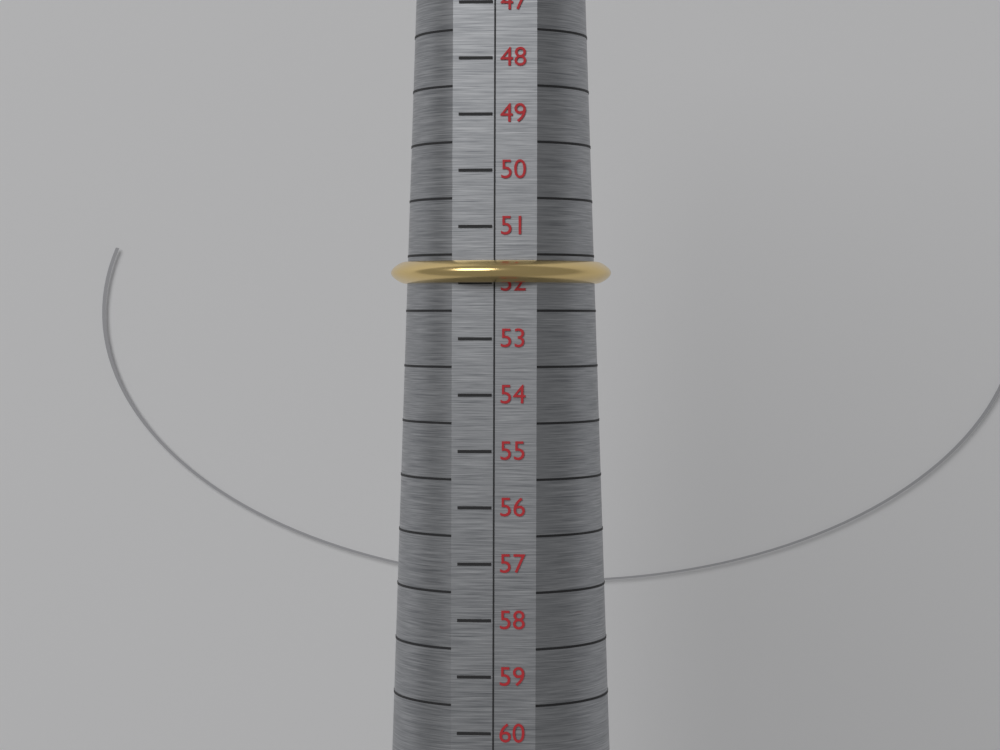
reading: 52.0 (no unit)
